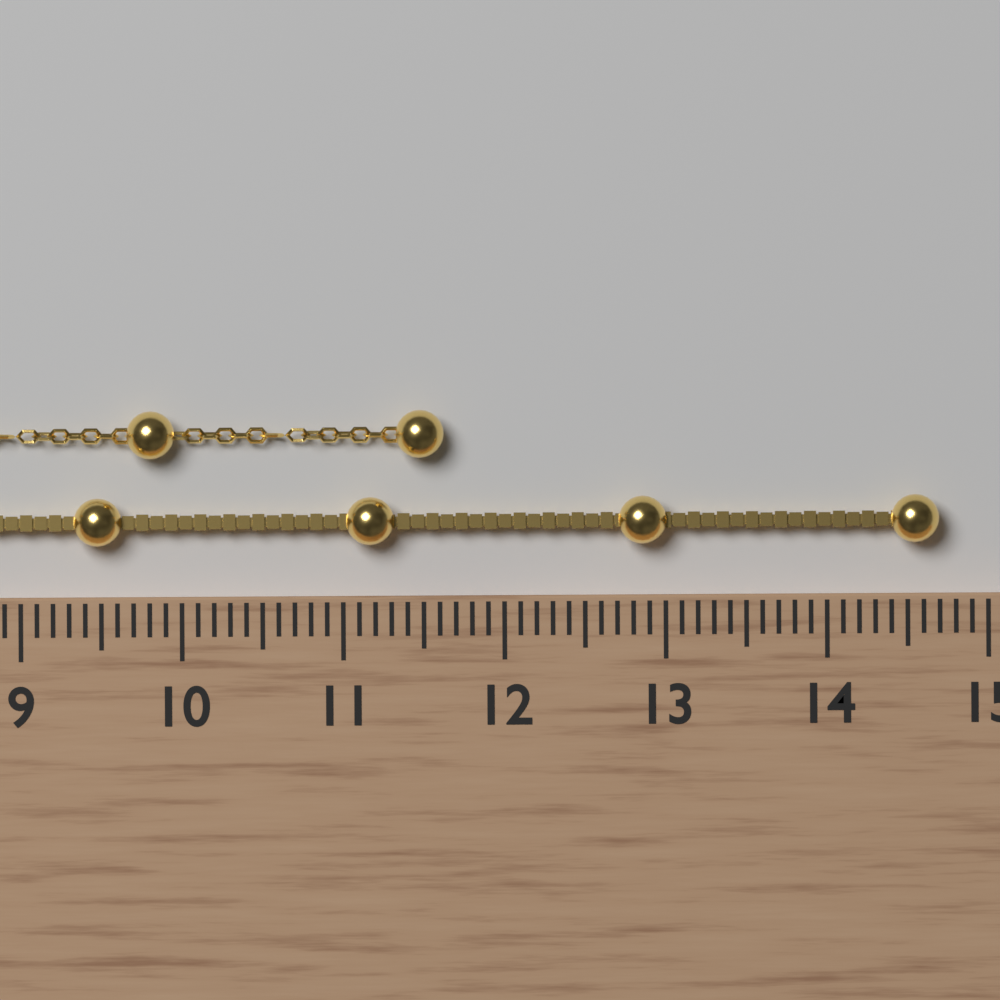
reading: 14.7 cm
